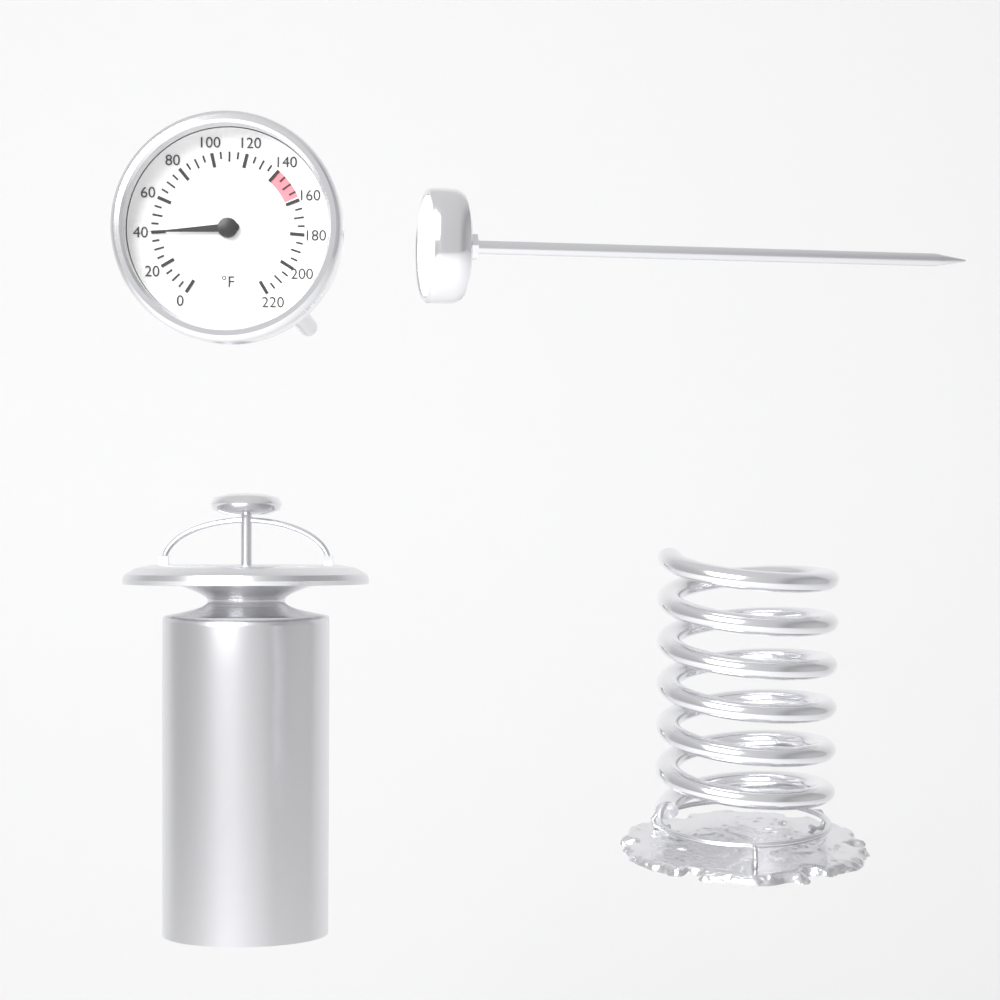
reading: 40 °F
